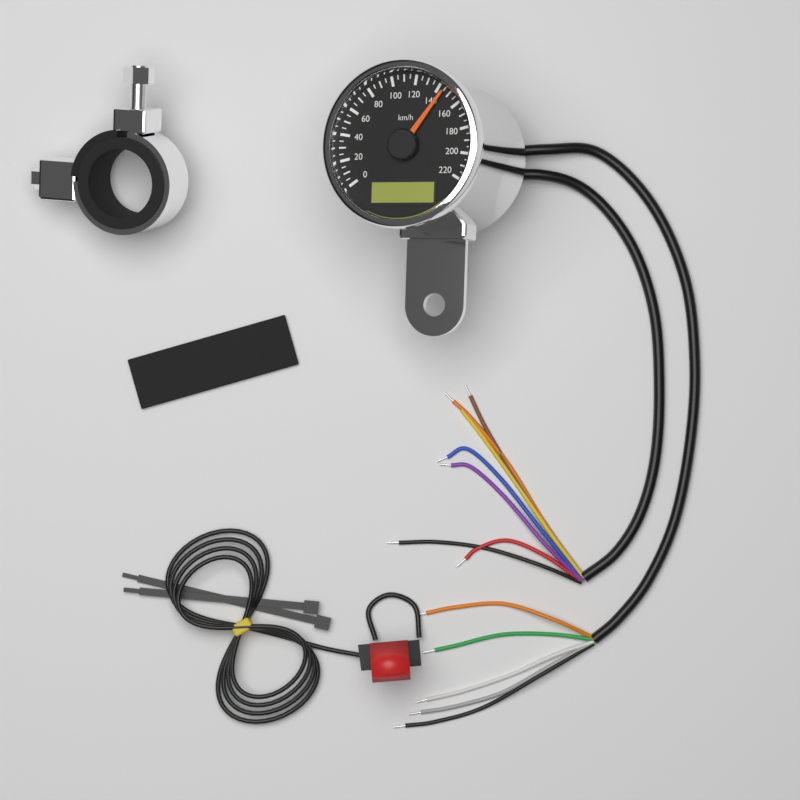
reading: 145 km/h
